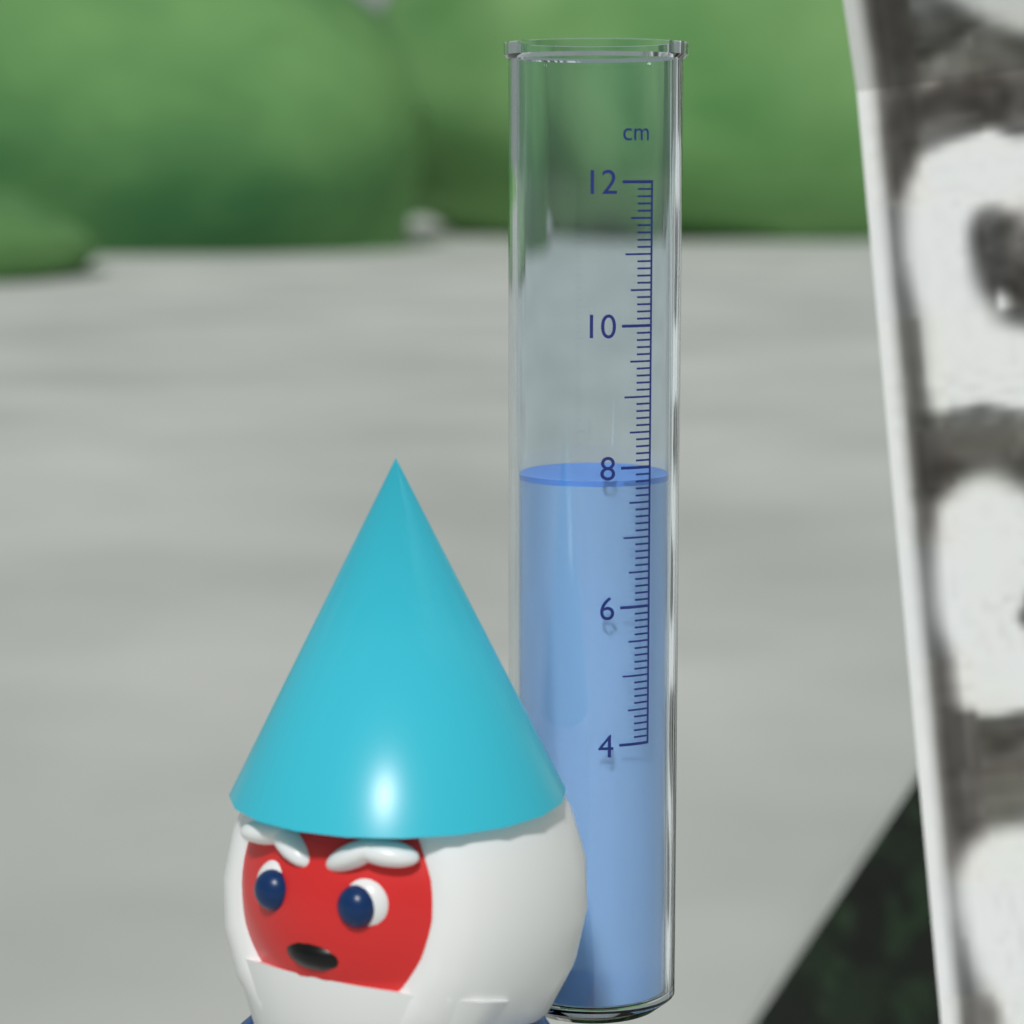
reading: 7.8 cm
